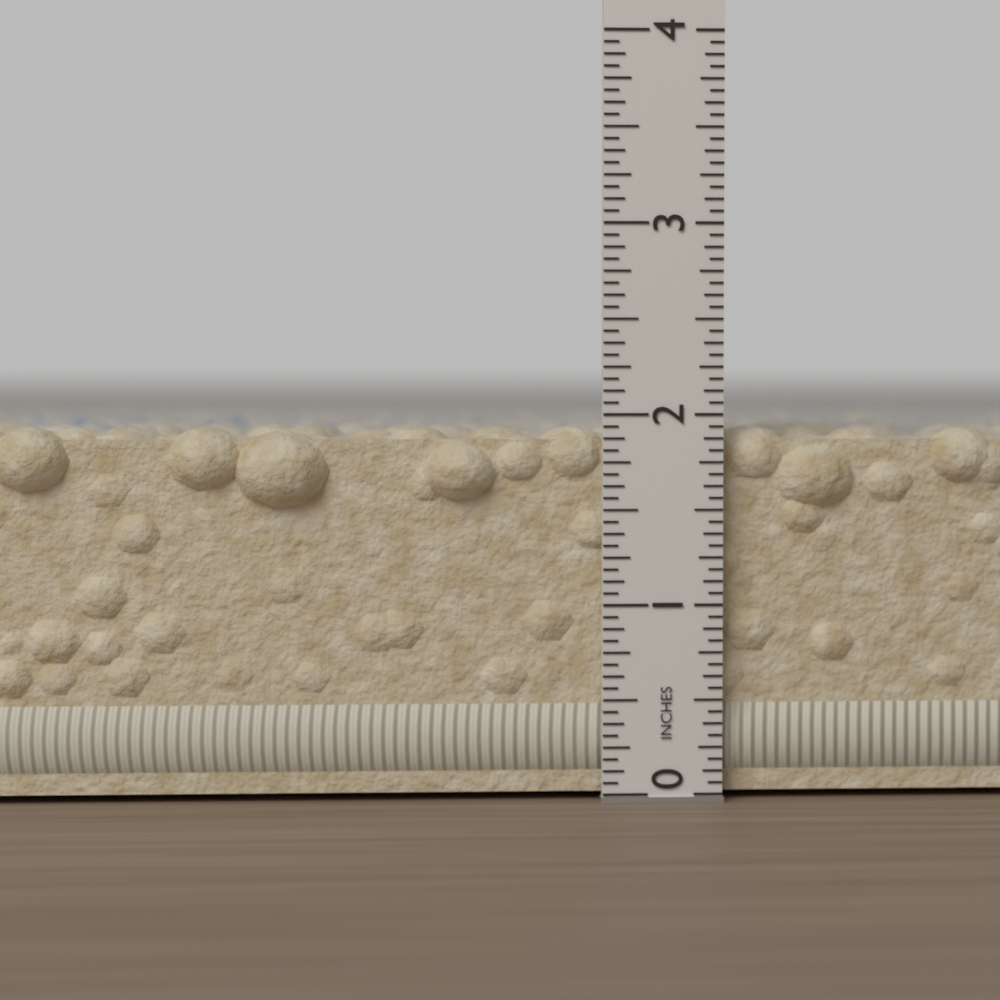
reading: 1.9375 in
